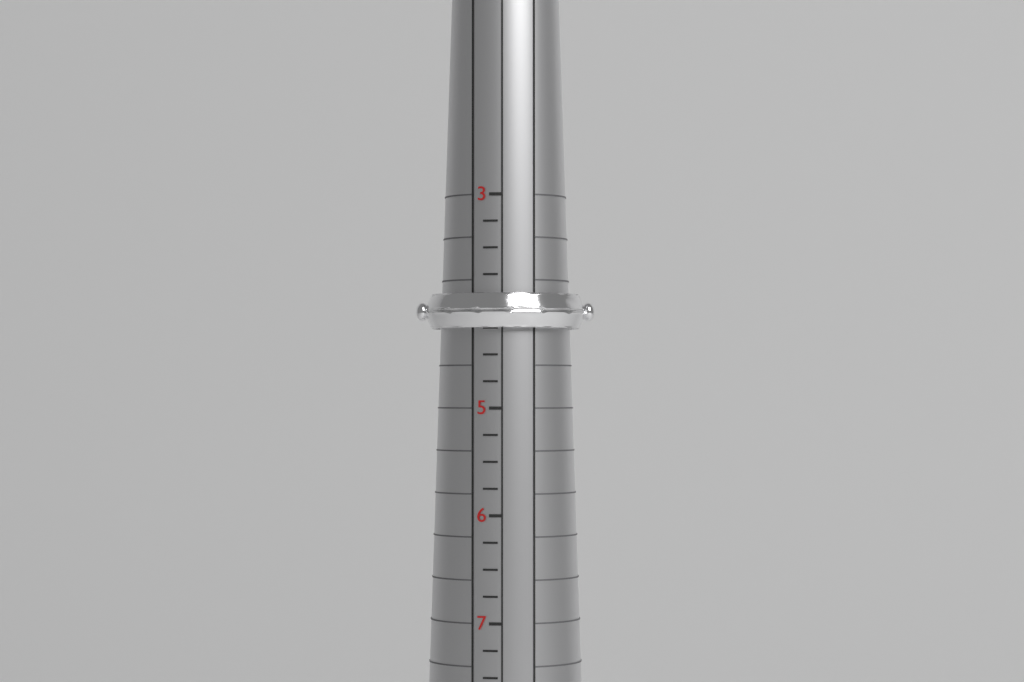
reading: 4.25 (no unit)
